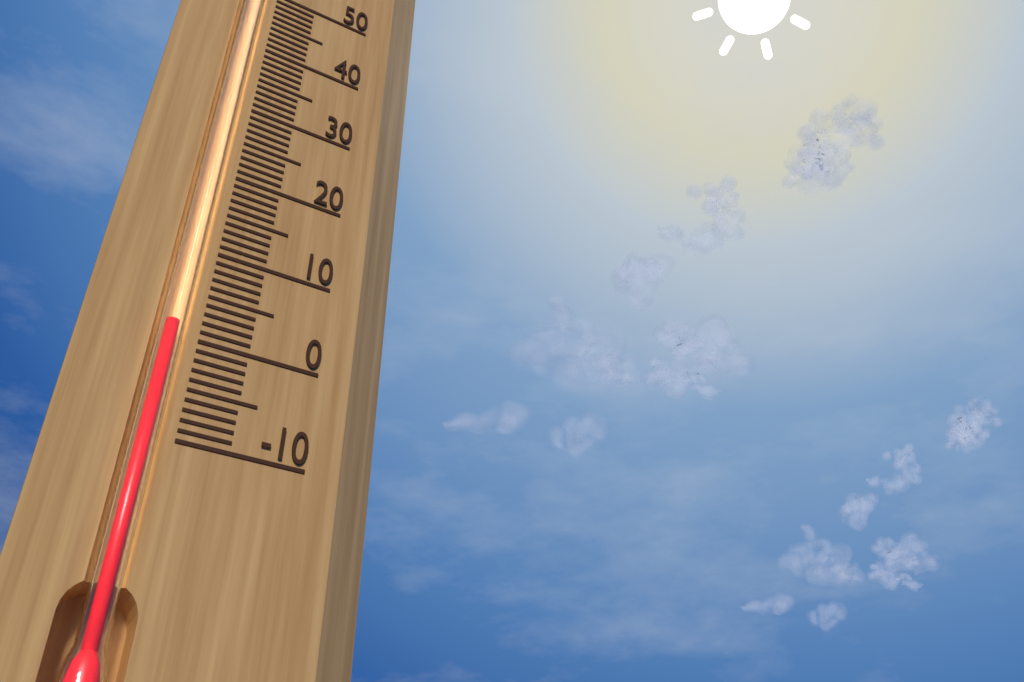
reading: 1 (no unit)
